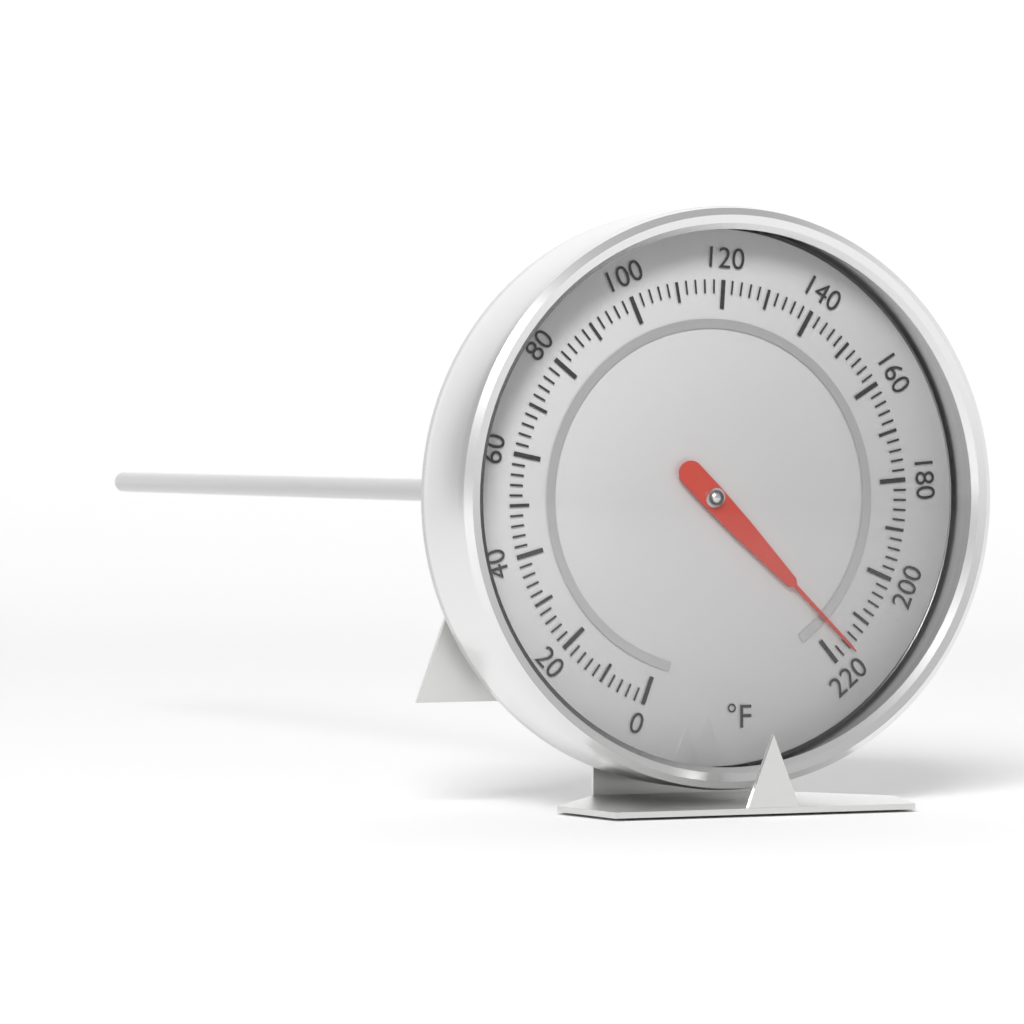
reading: 216 °F
